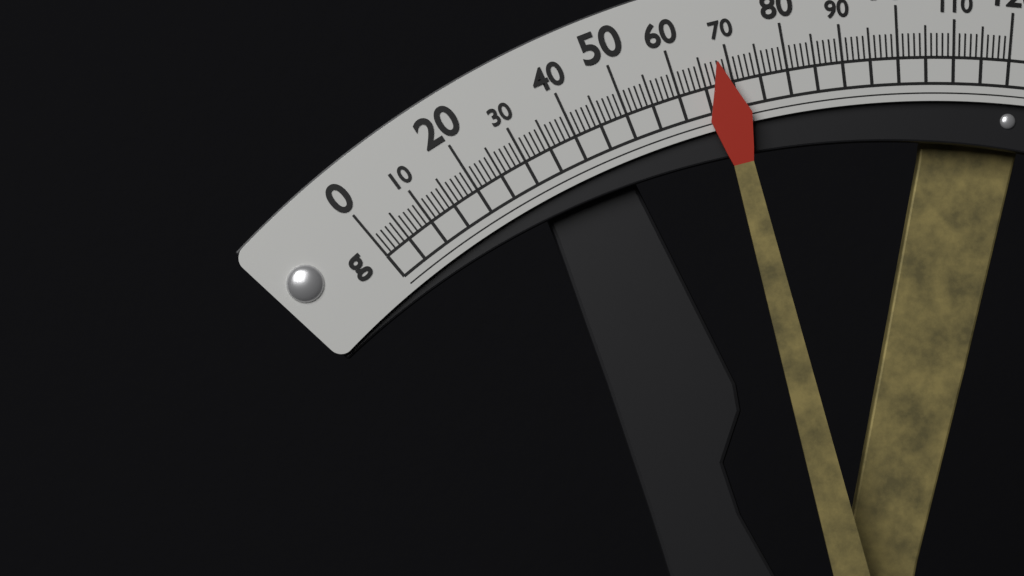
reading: 68 g
